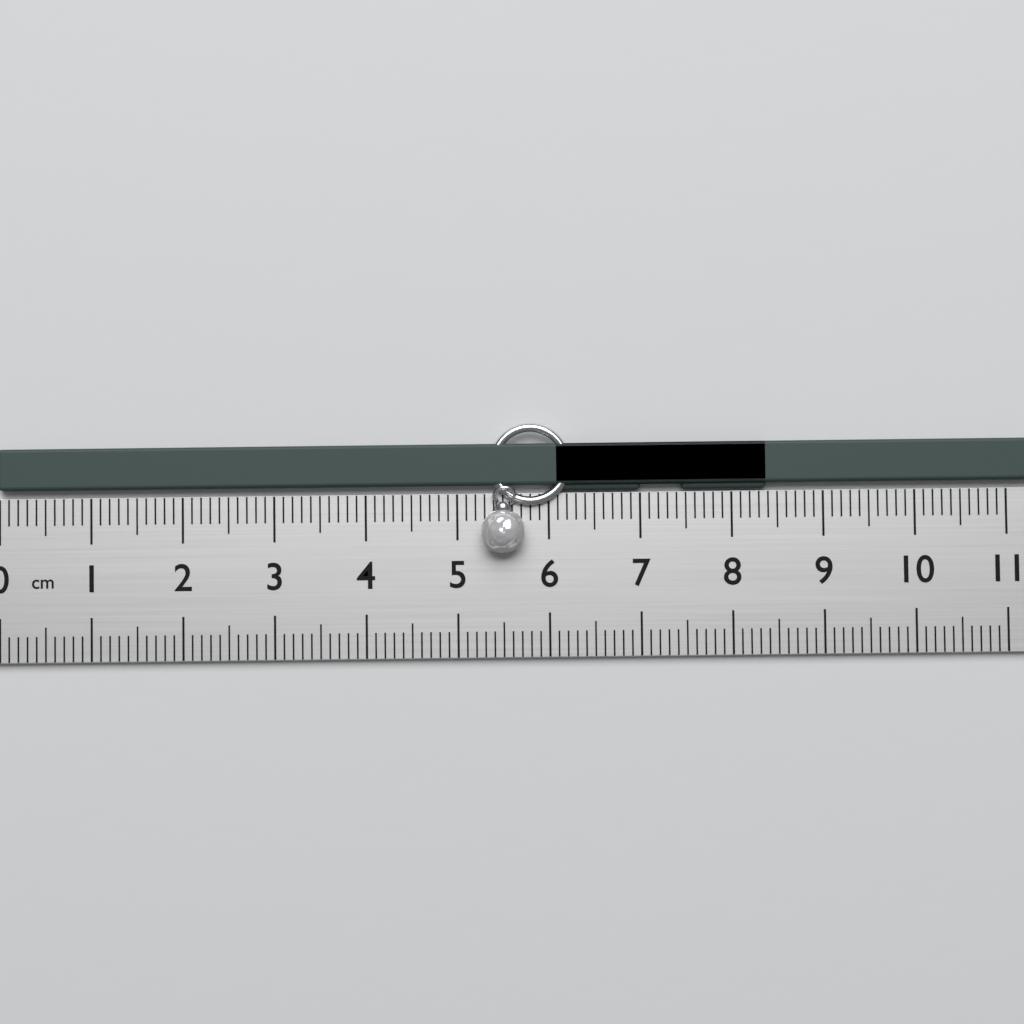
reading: 8.4 cm
